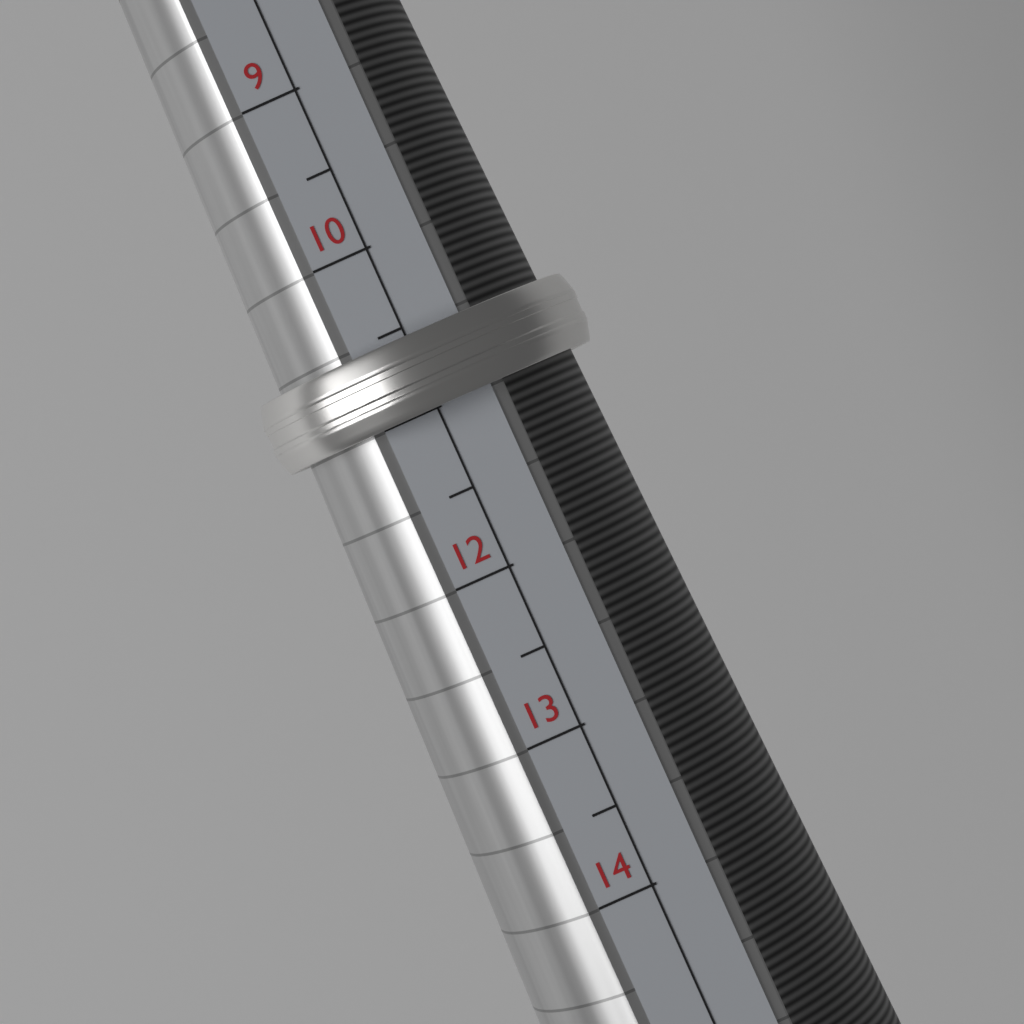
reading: 11.0 (no unit)
